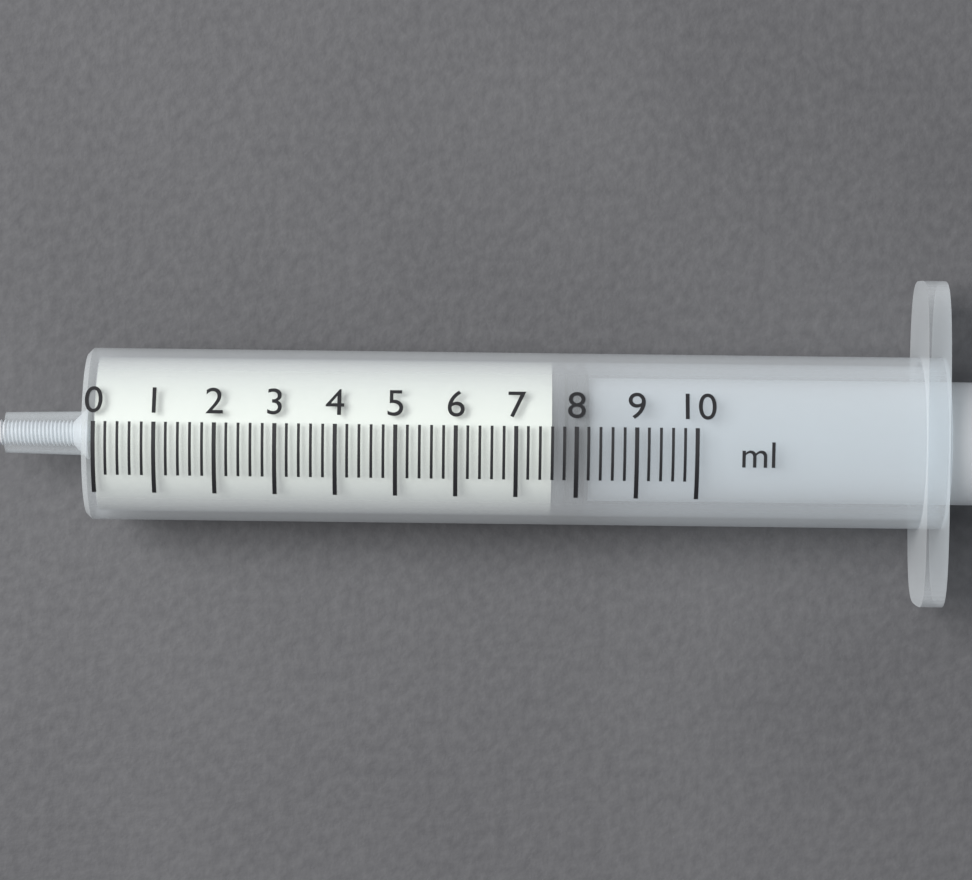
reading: 7.6 ml
